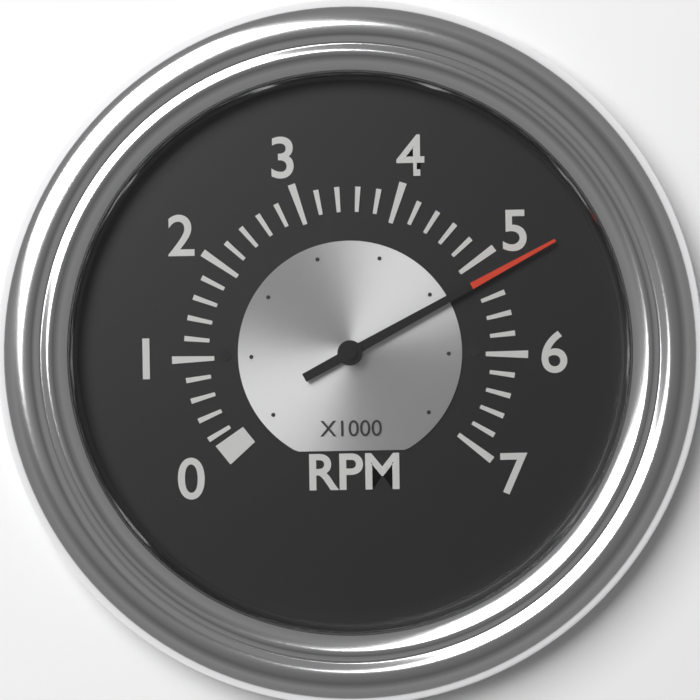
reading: 5.2 x1000 RPM
